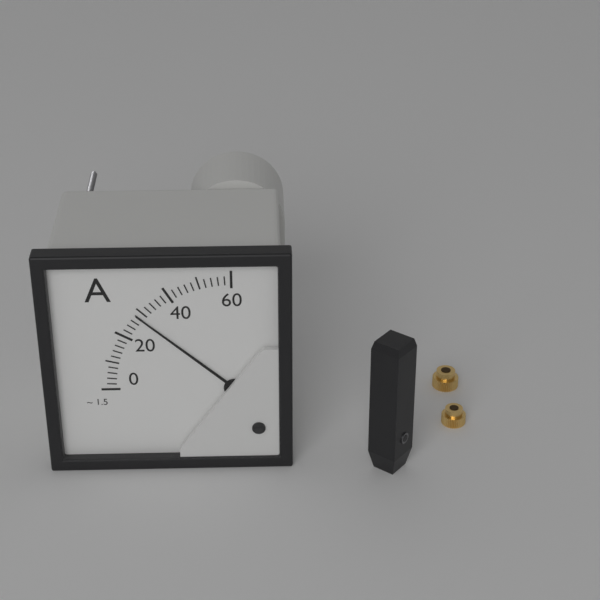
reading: 28 A
